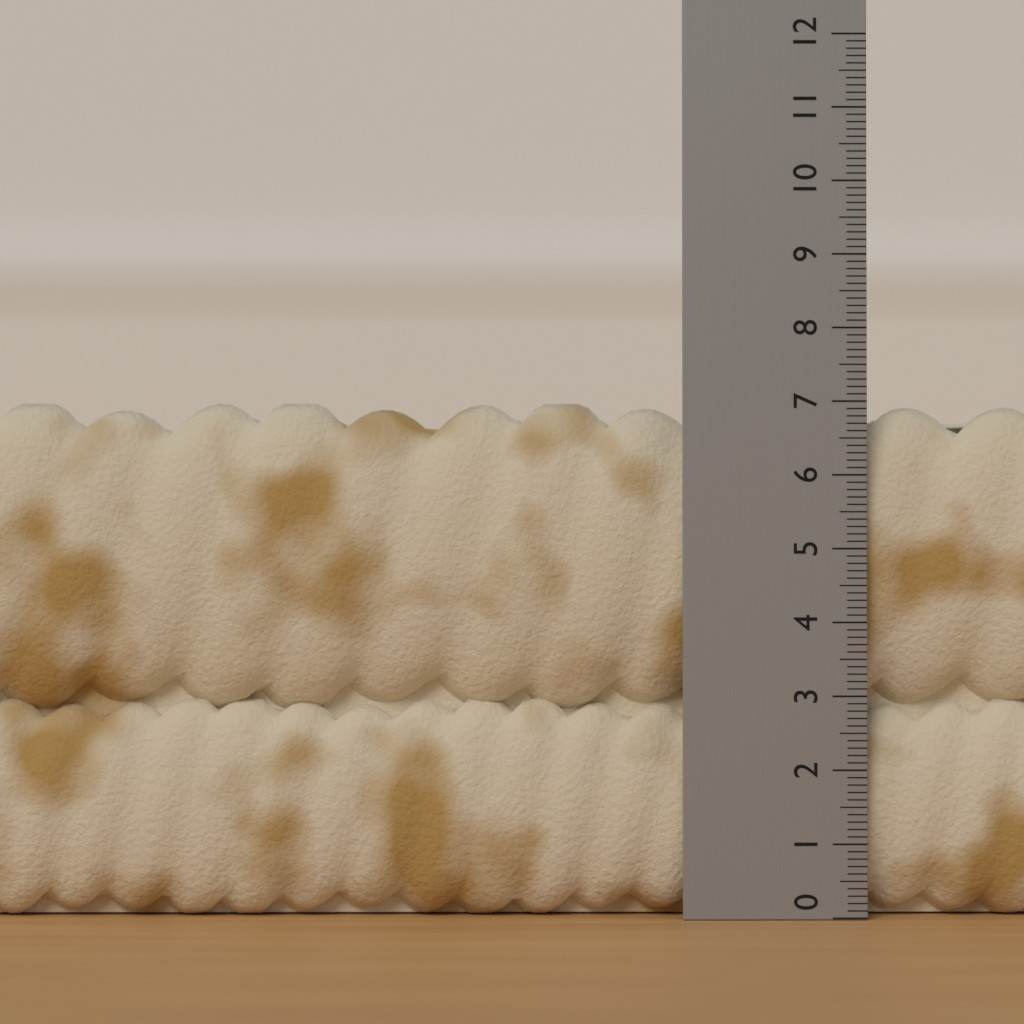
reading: 7.0 (no unit)
